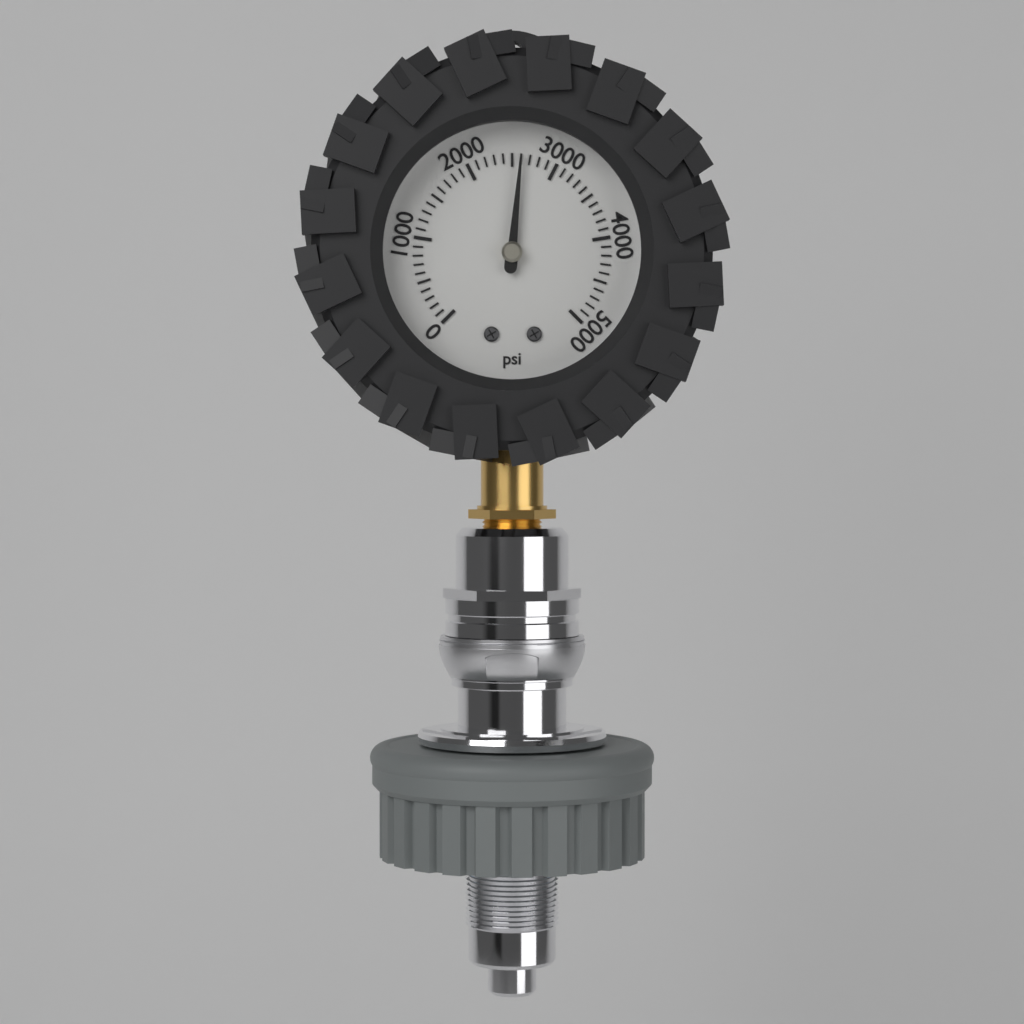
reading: 2600 psi
